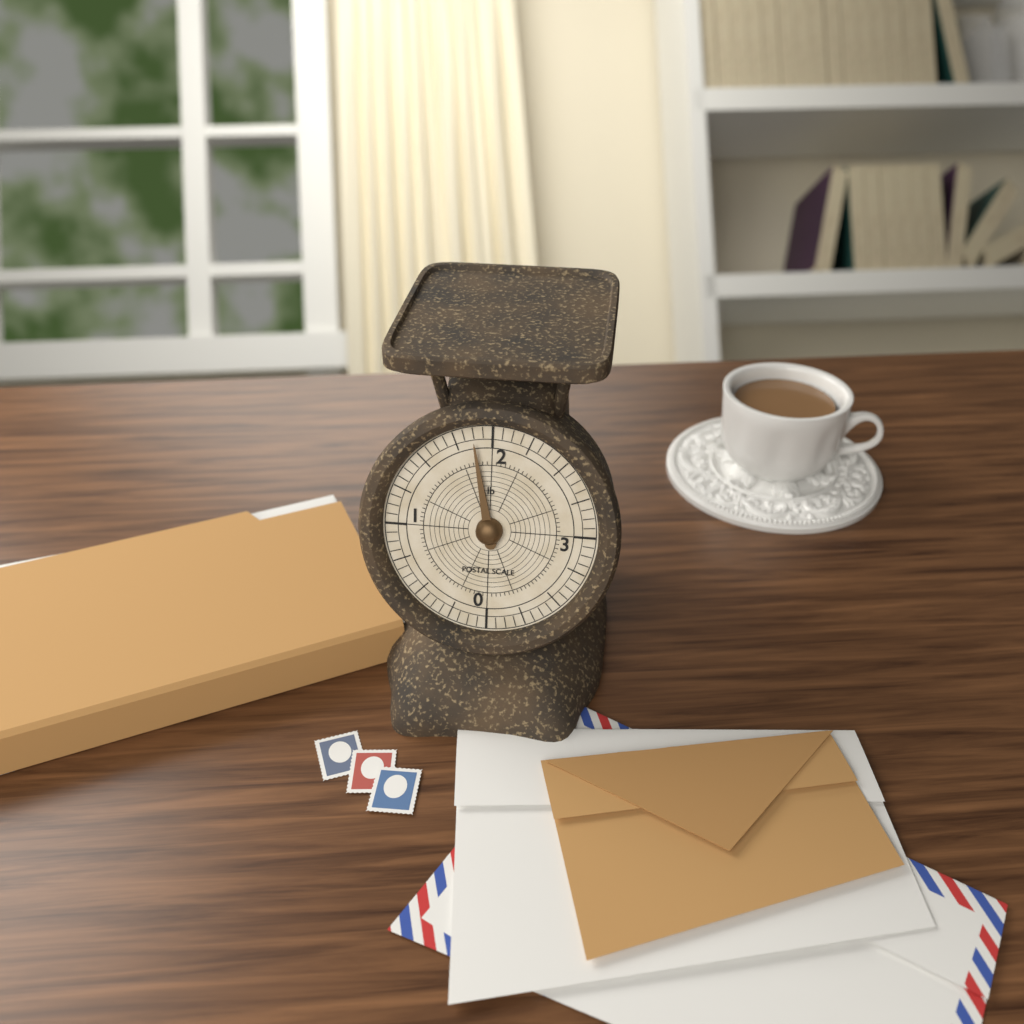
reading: 1.8750 lb
